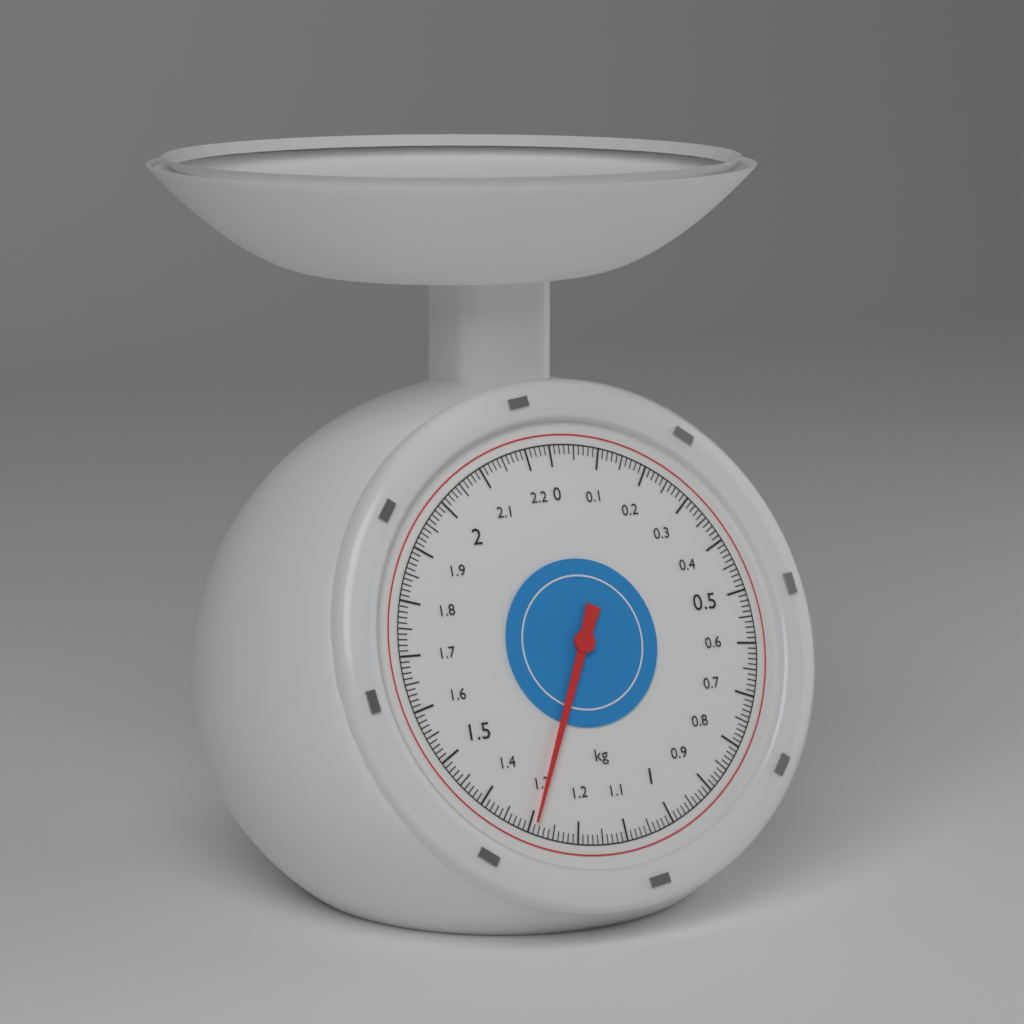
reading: 1.29 kg
